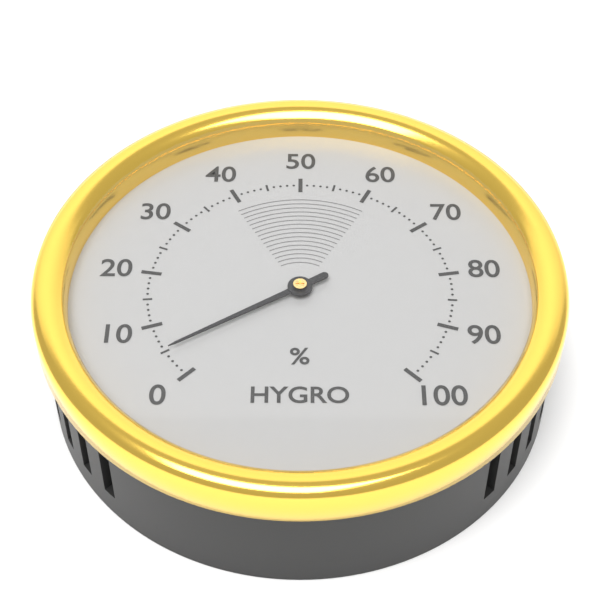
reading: 5 %
